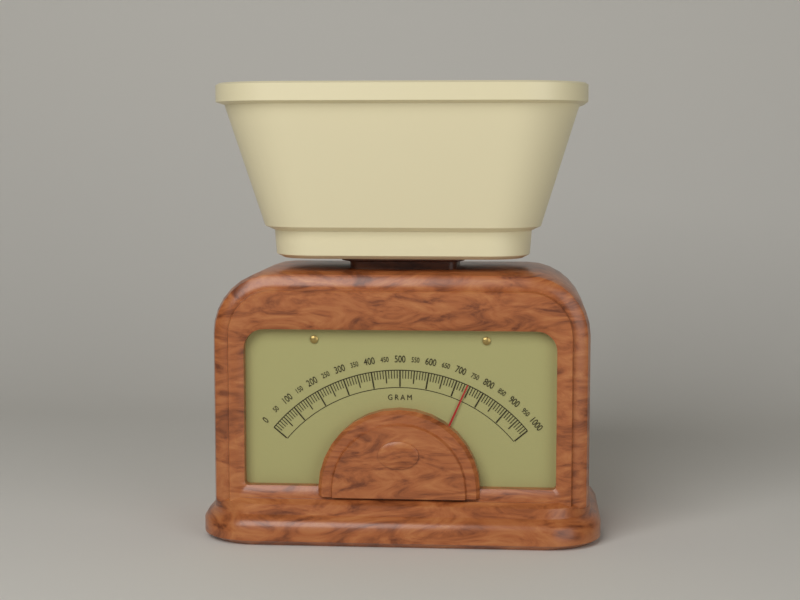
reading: 740 g
